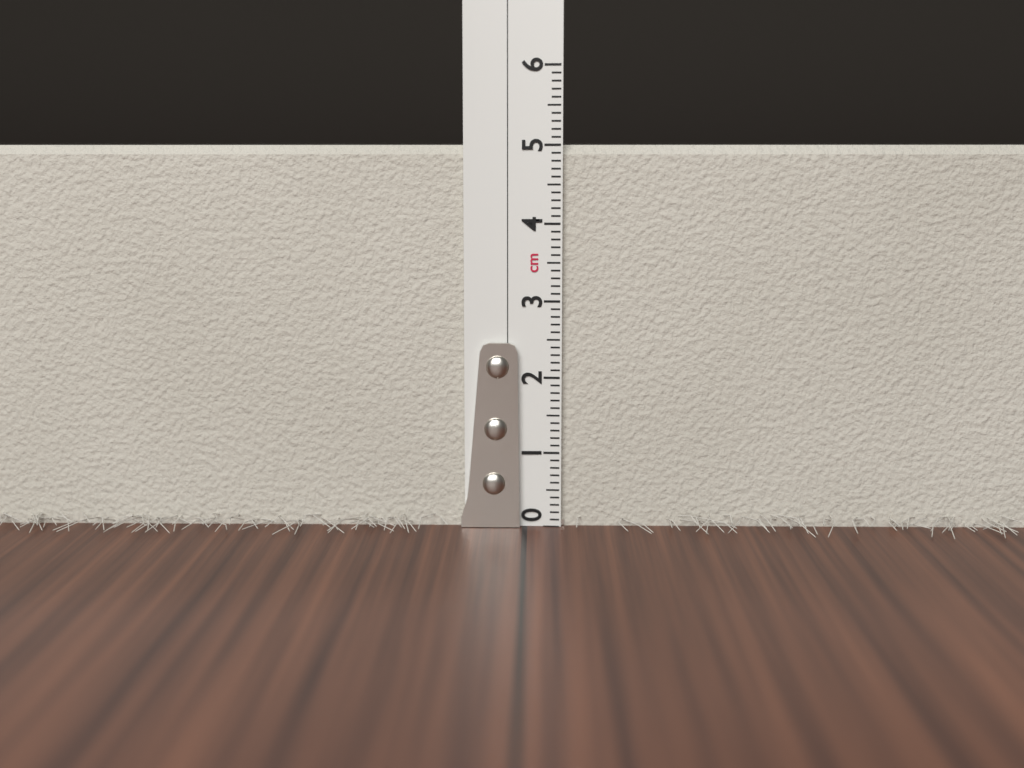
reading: 5.0 cm
